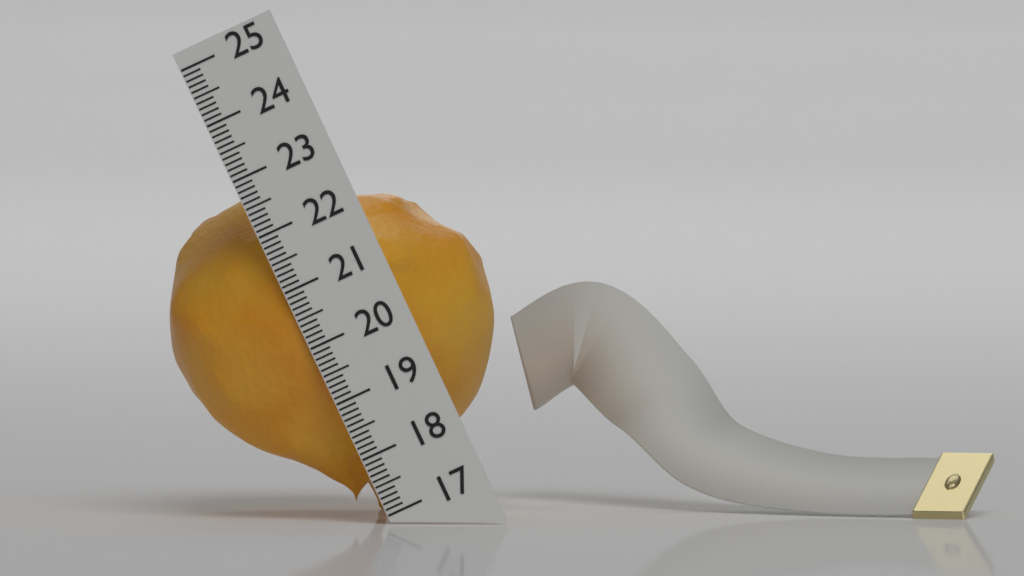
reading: 22.7 (no unit)
